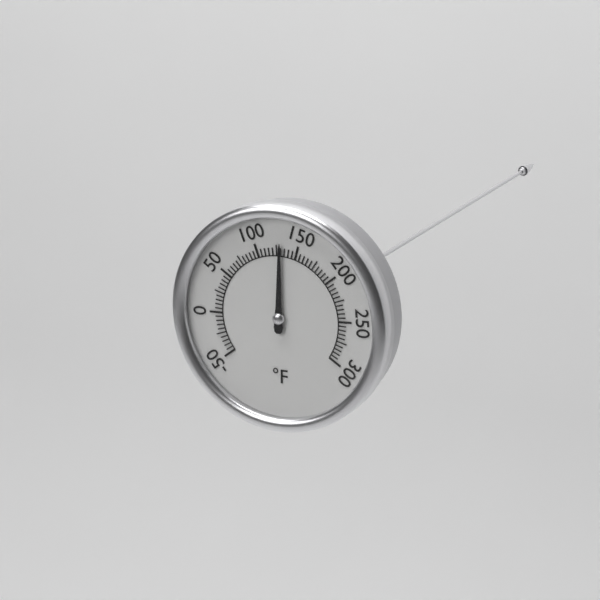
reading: 130 °F
